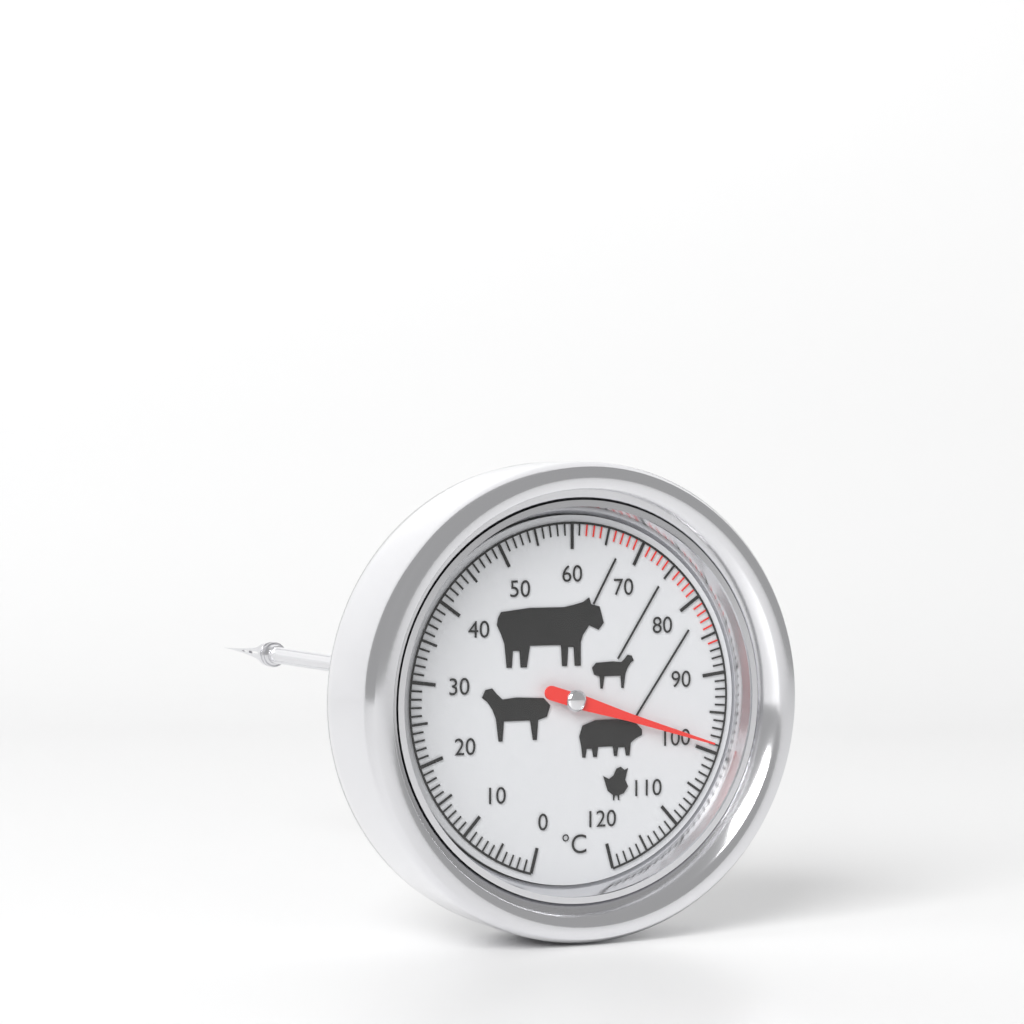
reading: 99 °C
